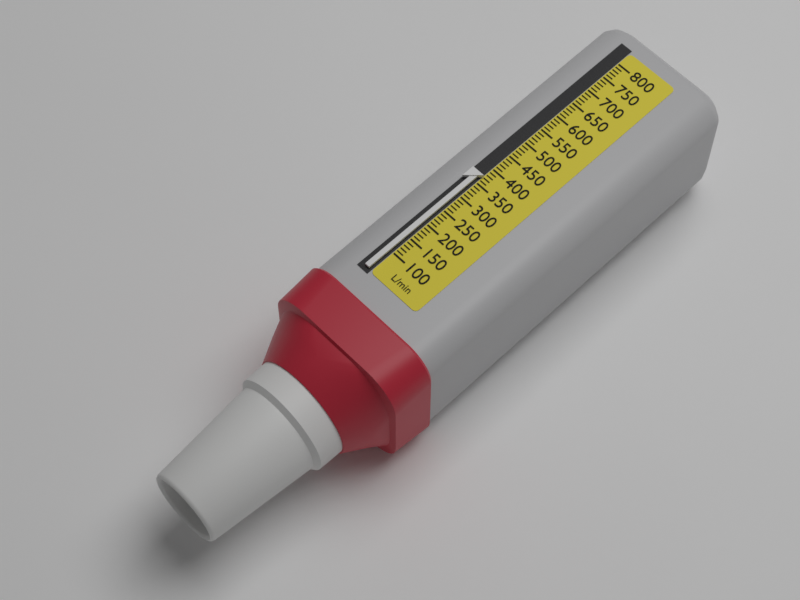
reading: 370 L/min
